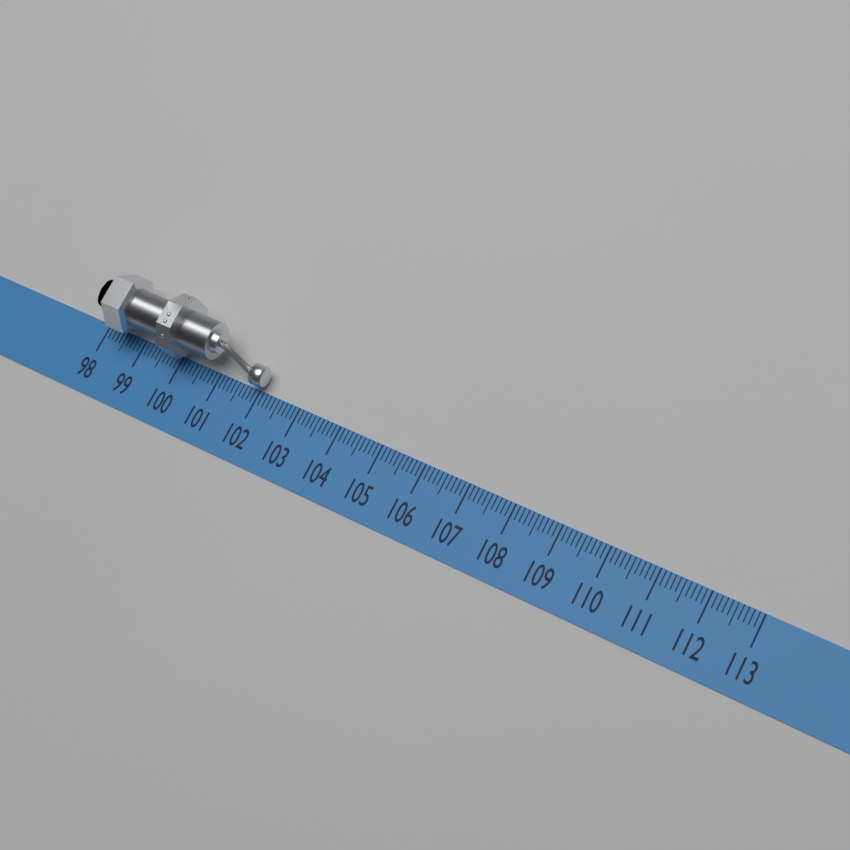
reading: 102.1 (no unit)
